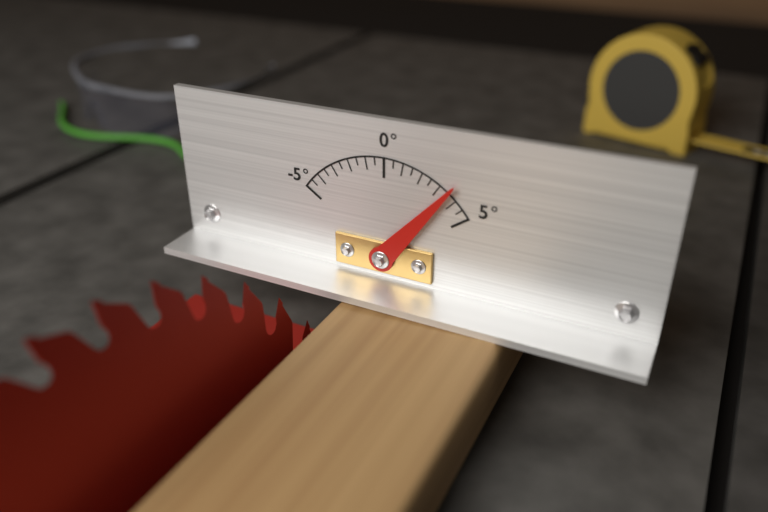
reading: 3.5 °
